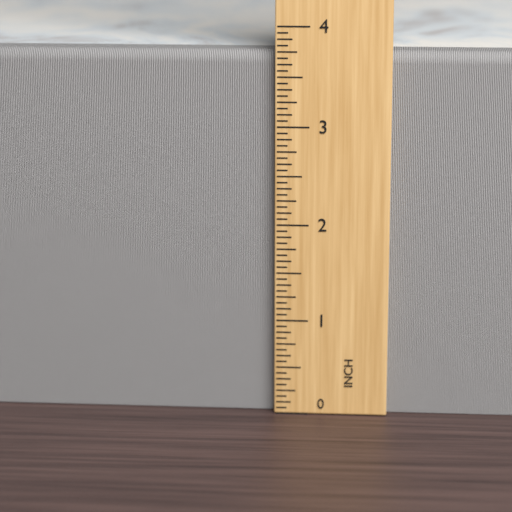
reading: 3.7500 in
